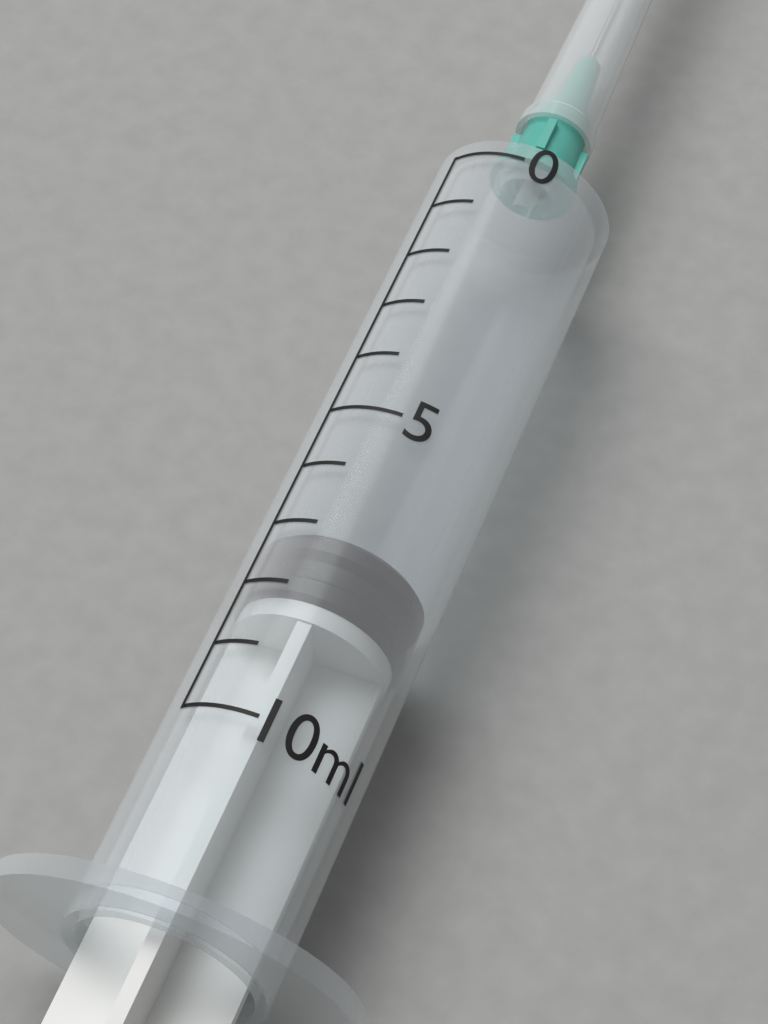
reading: 7 ml
